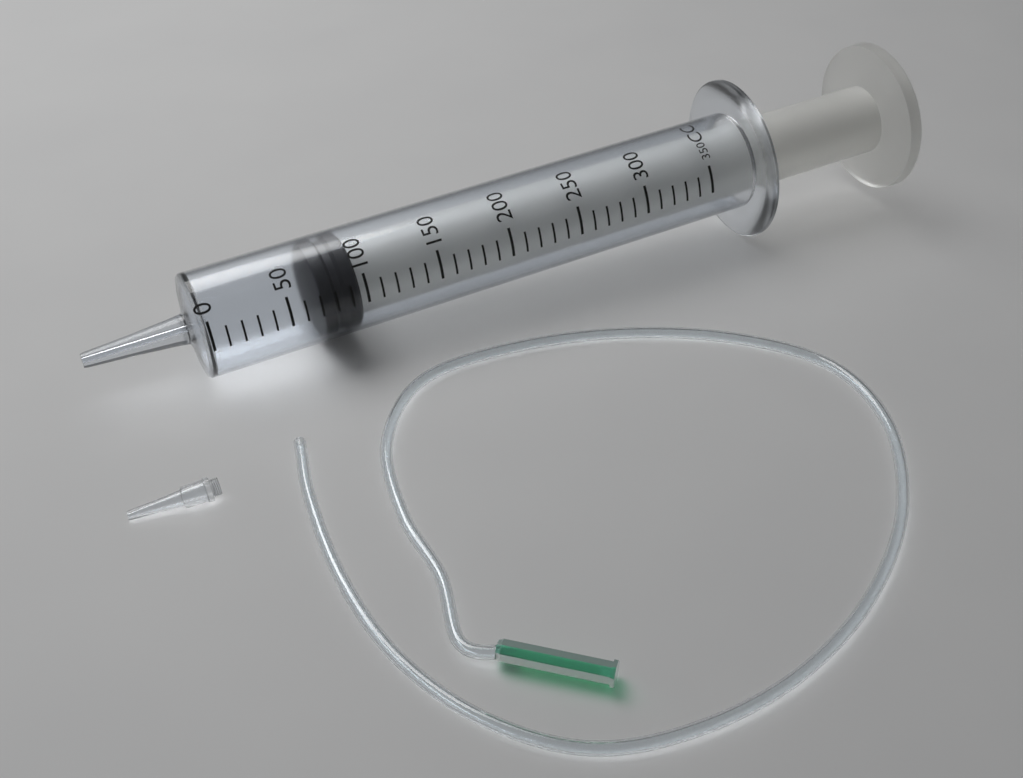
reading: 70 cc
